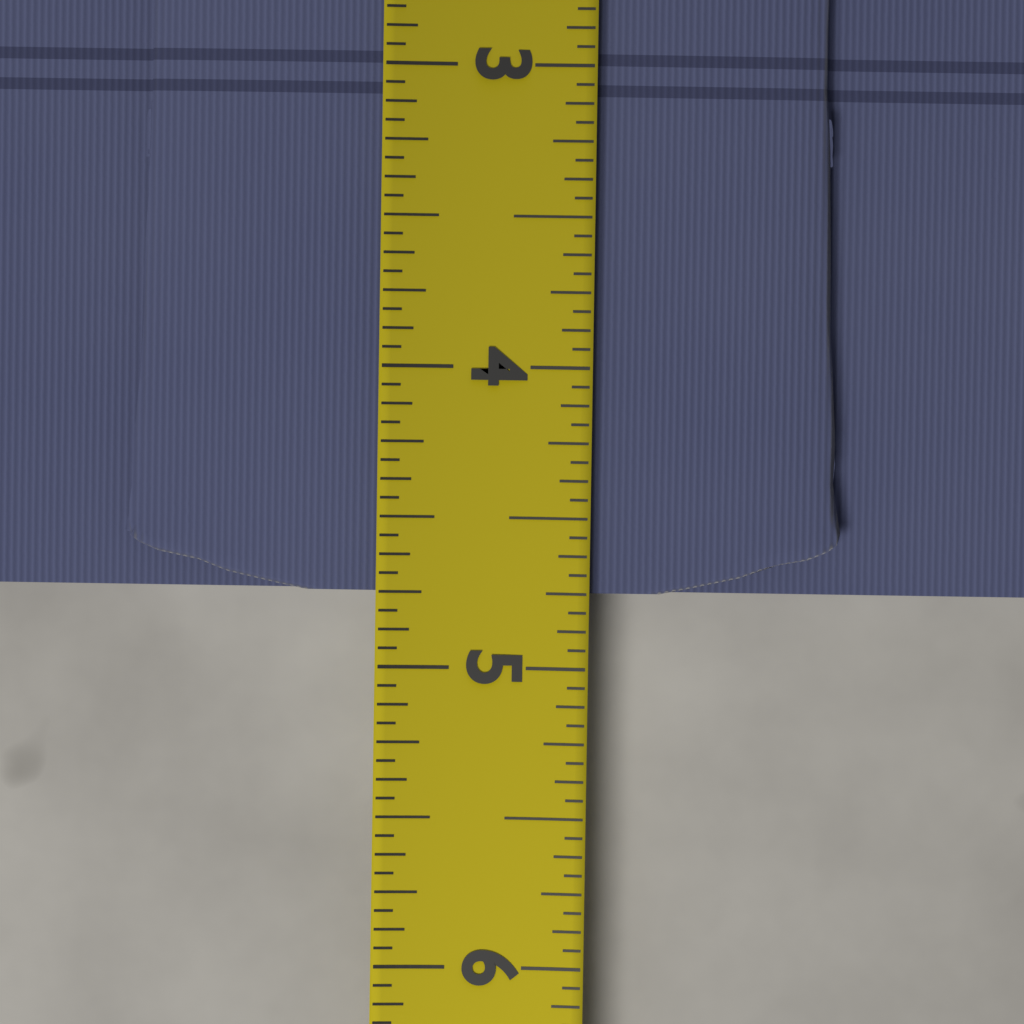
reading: 4.7500 (no unit)
